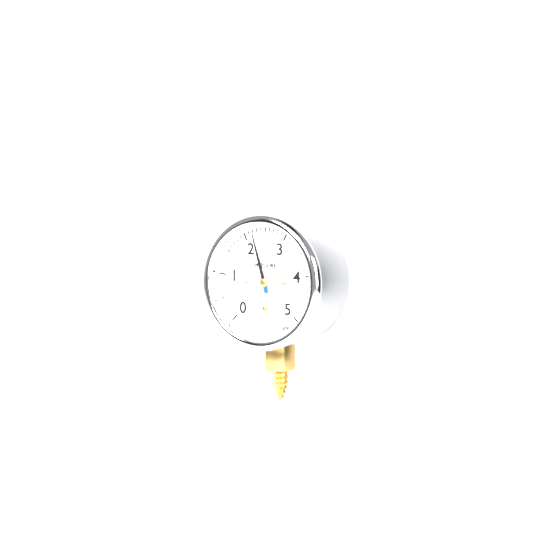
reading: 2.2 psi
